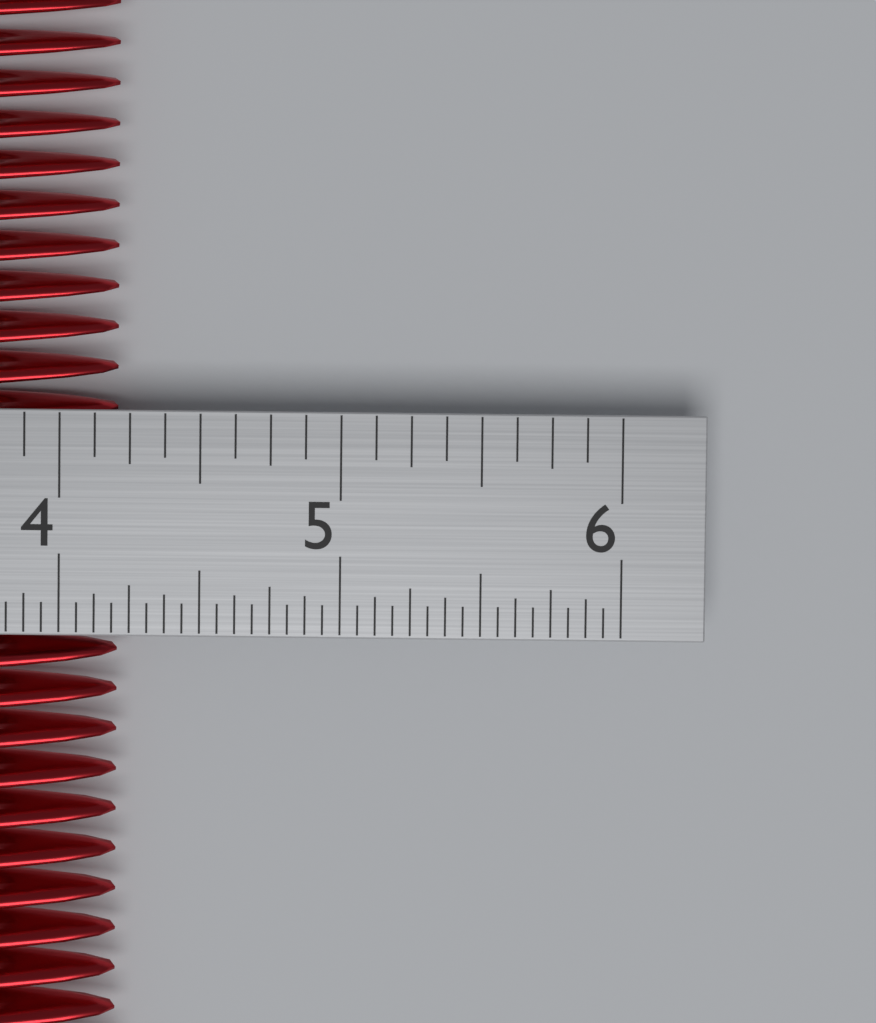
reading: 4.1875 in
